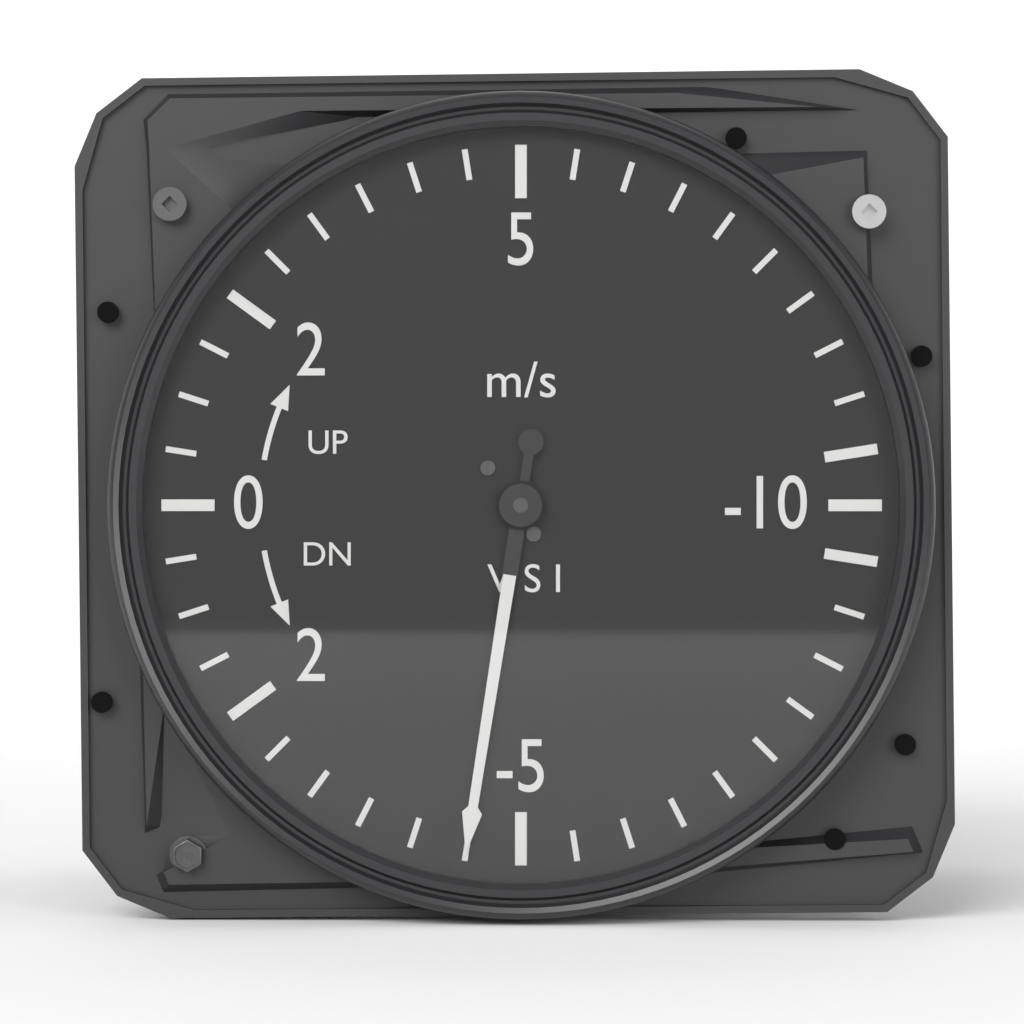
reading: -4.5 m/s
